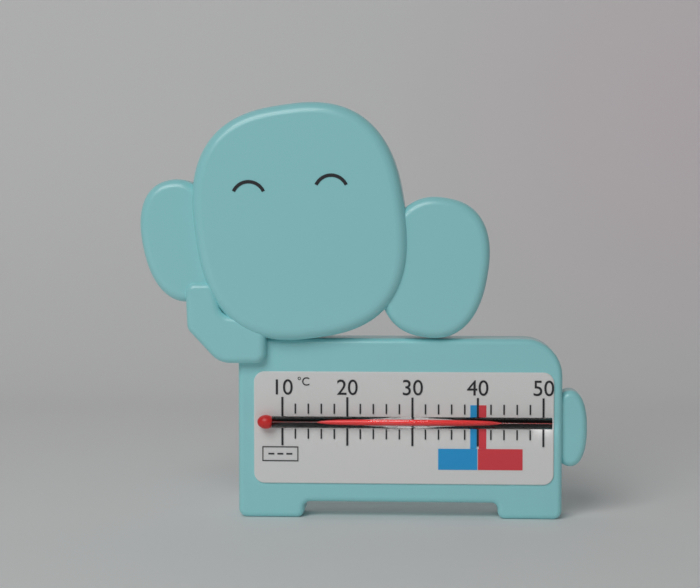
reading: 48 °C
